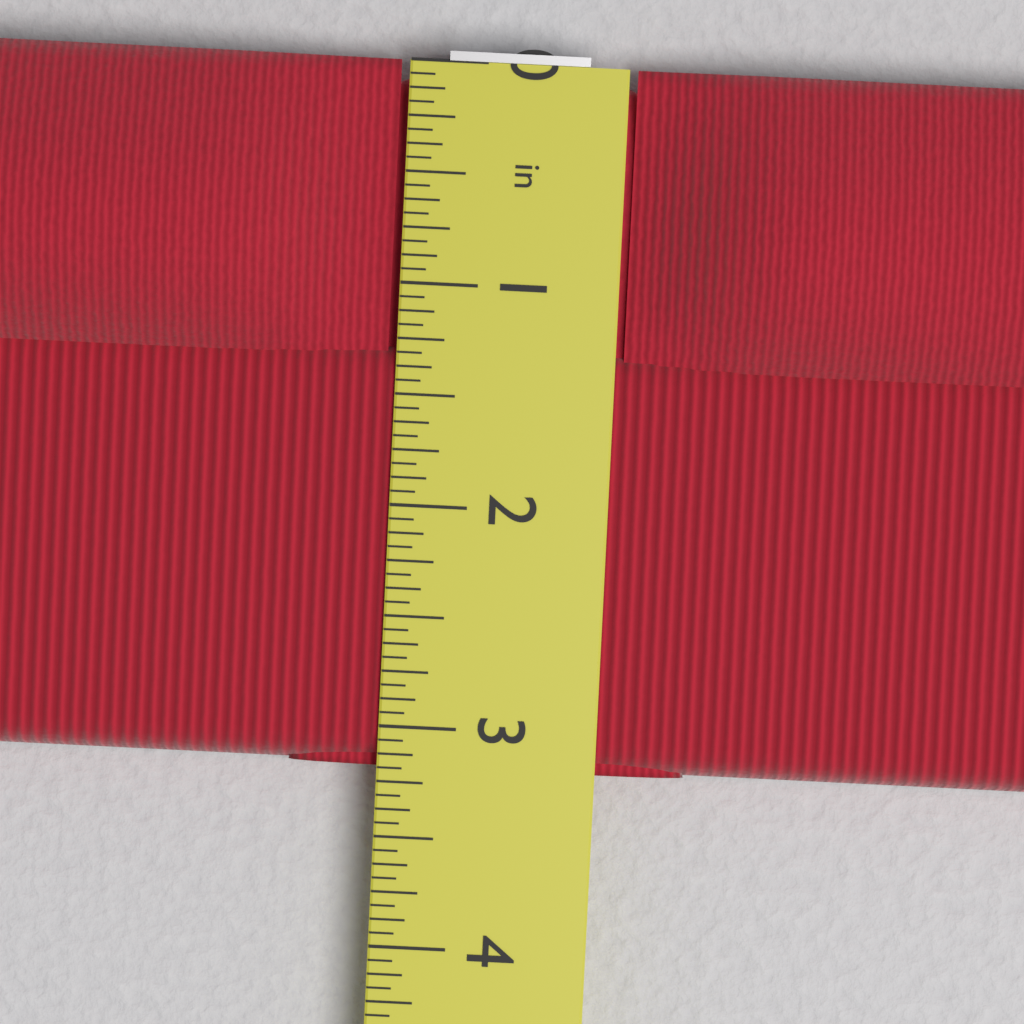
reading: 3.1875 in
